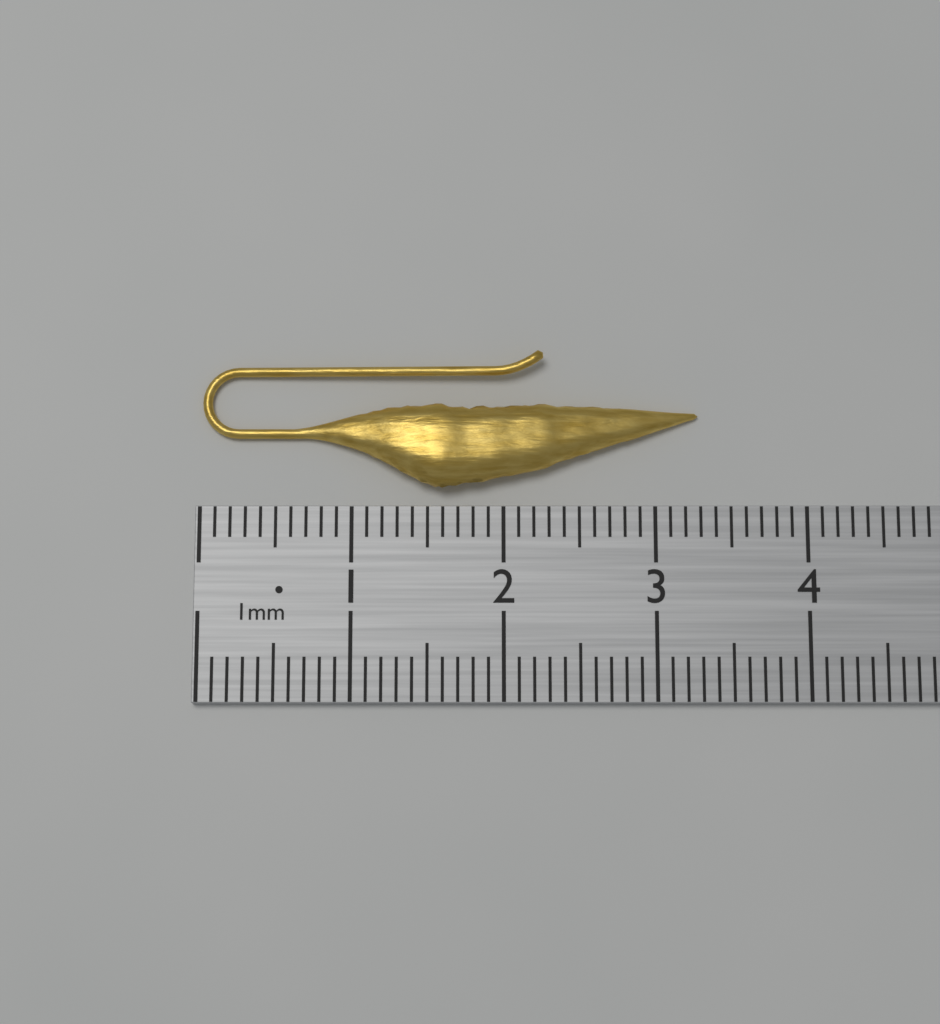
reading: 3.3 cm
